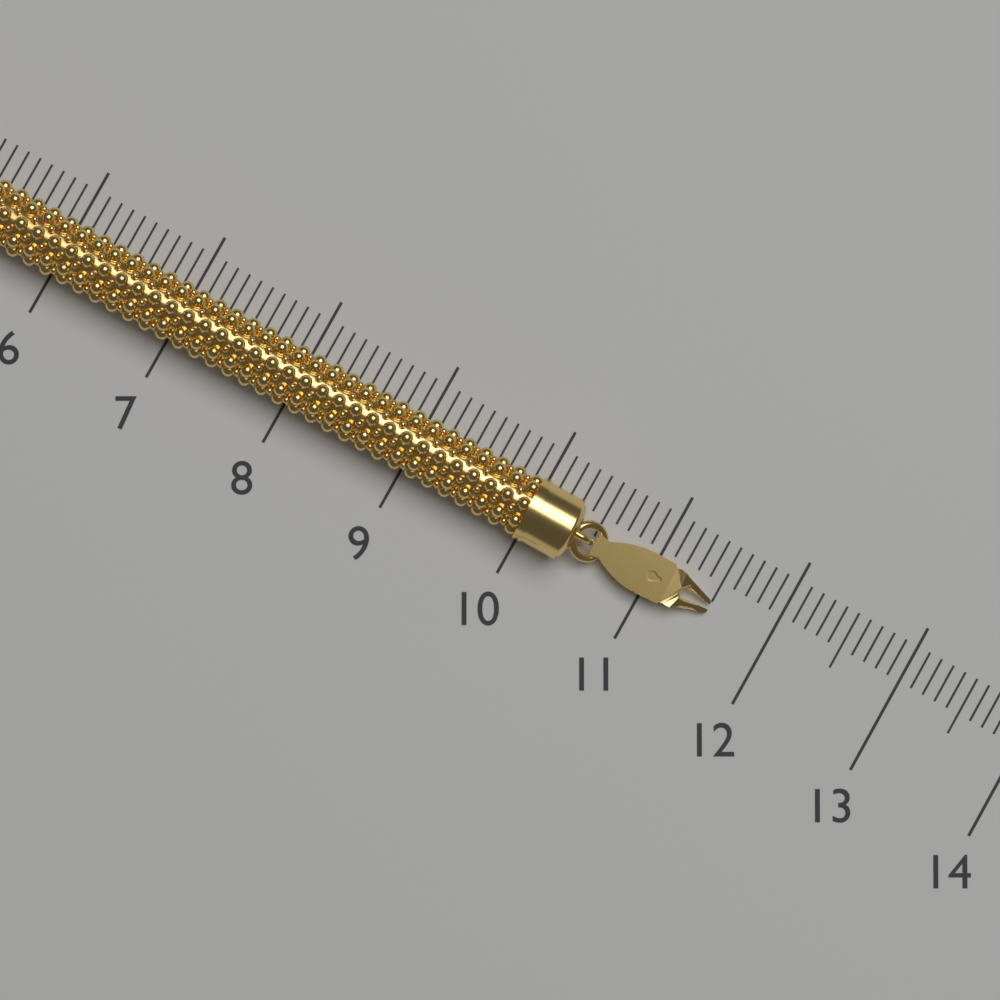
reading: 11.5 (no unit)
